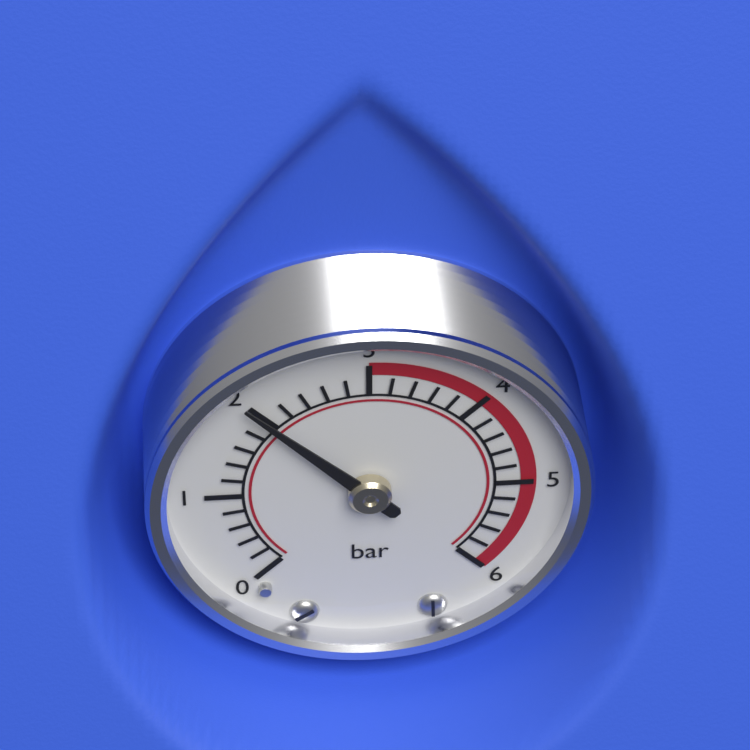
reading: 2.0 bar
